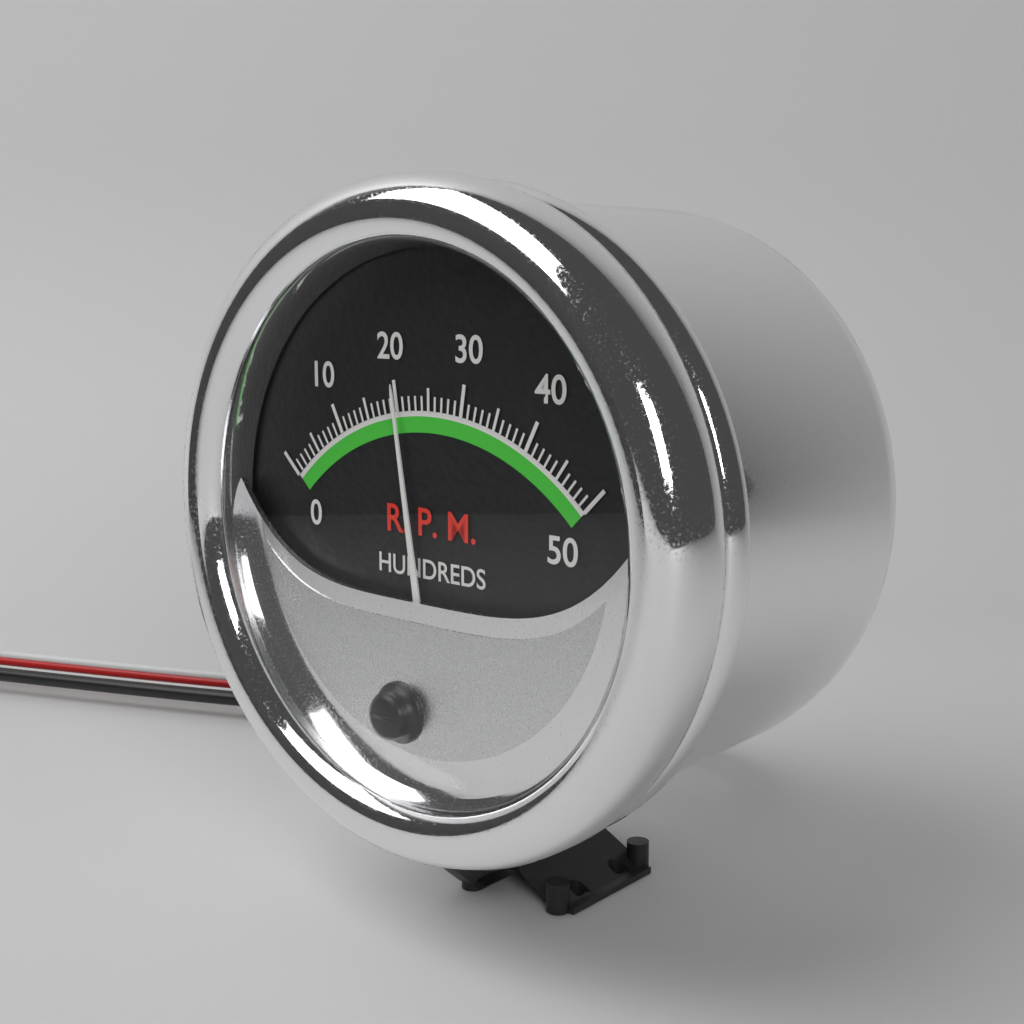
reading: 20 RPM x100
